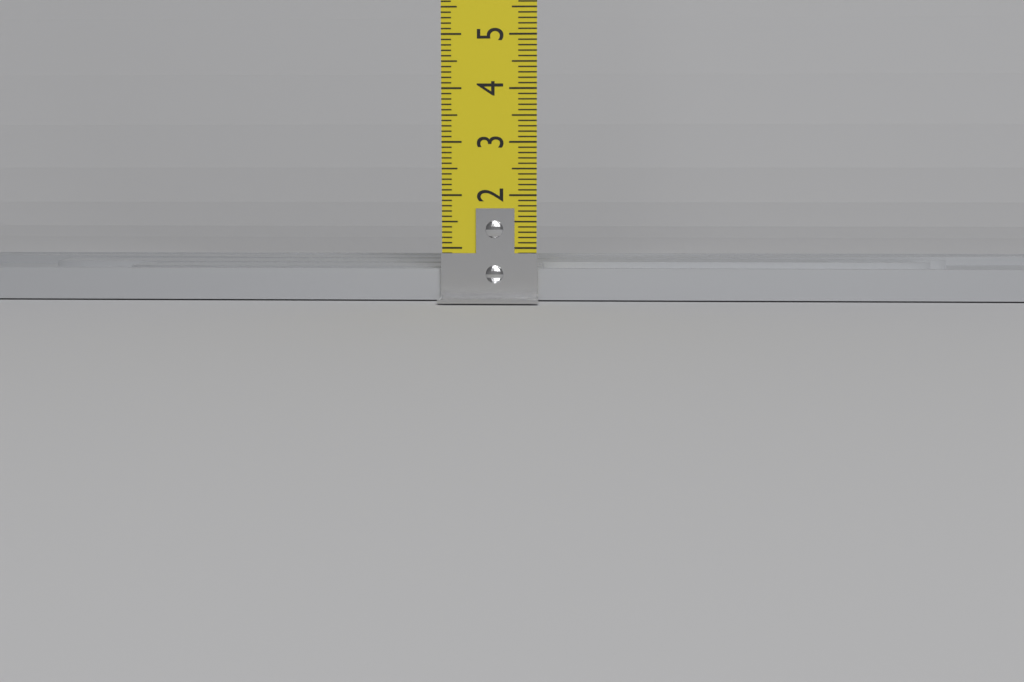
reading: 0.6 cm
